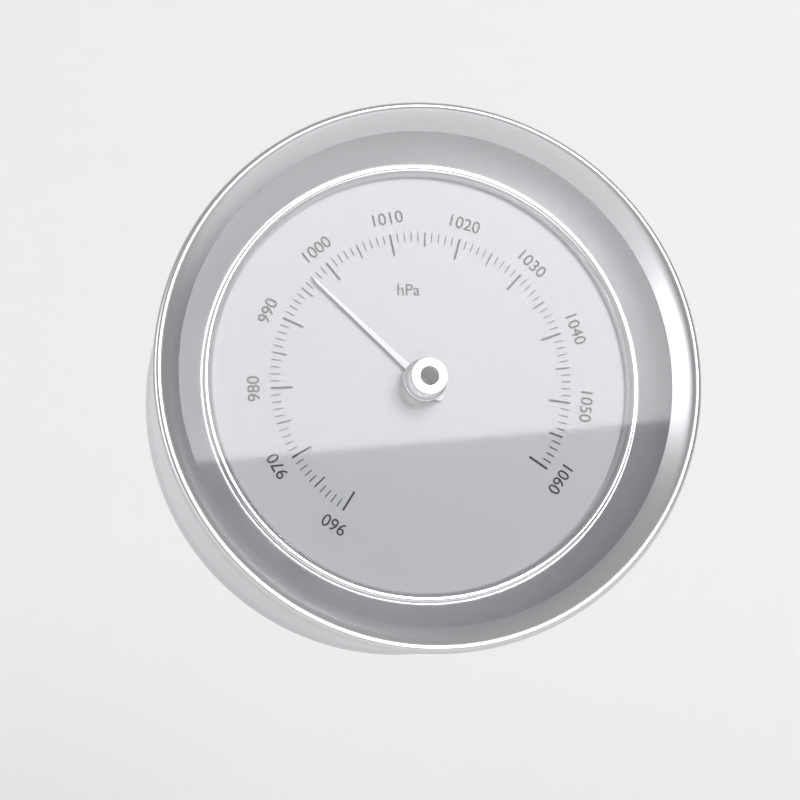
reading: 997 hPa
